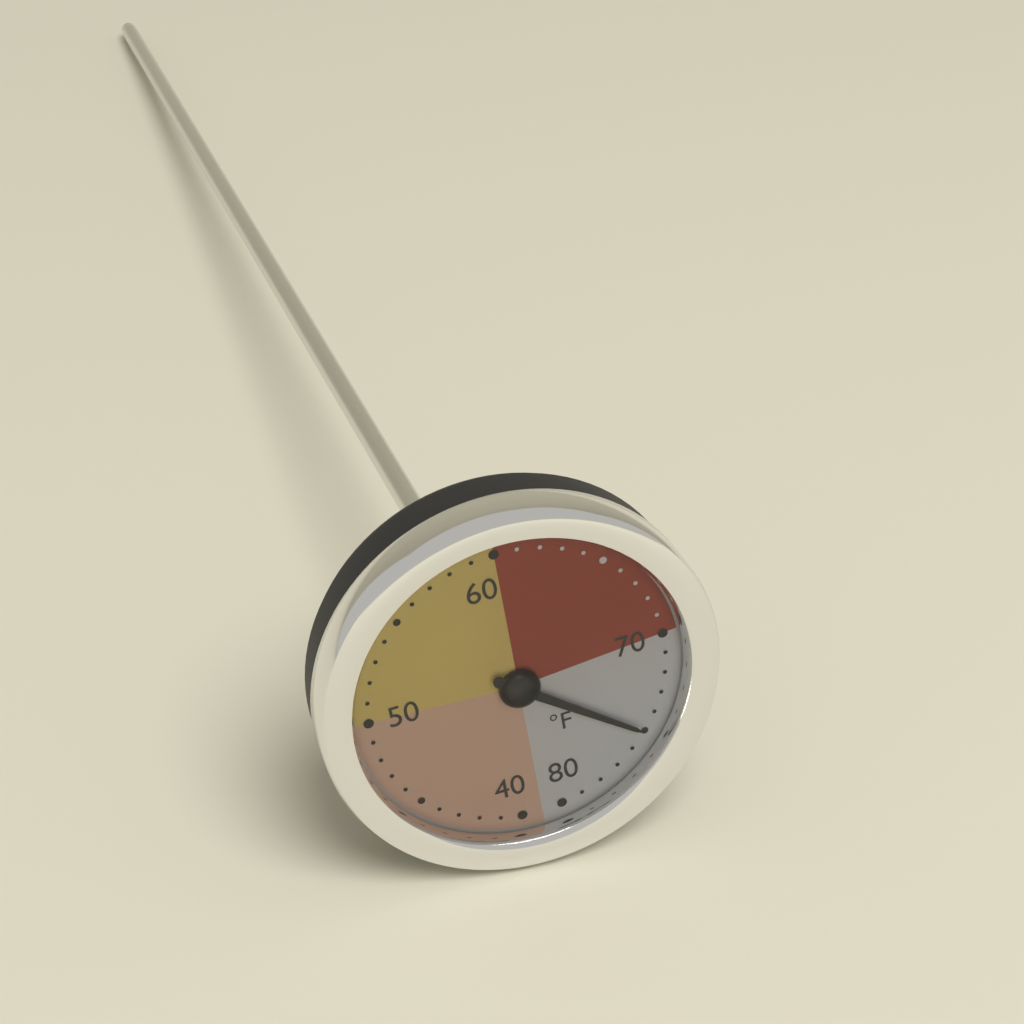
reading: 75 °F
